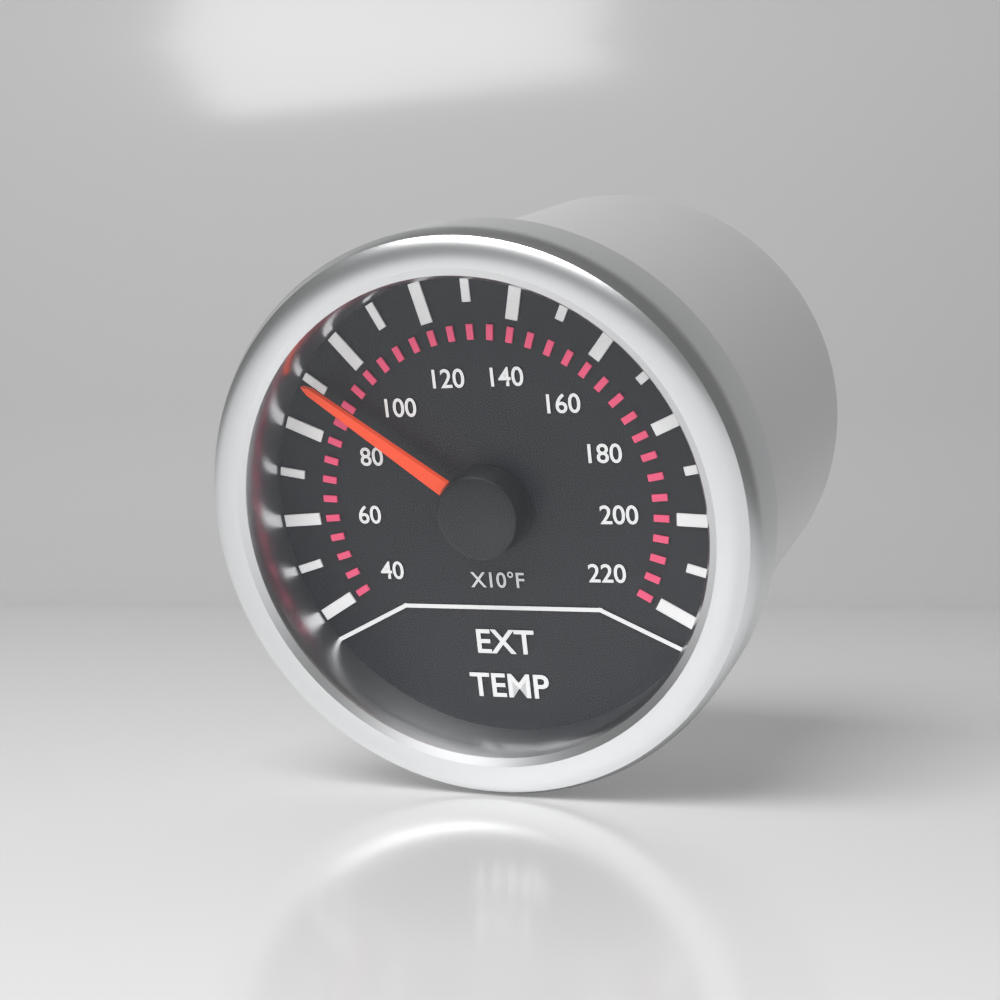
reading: 900 °F
